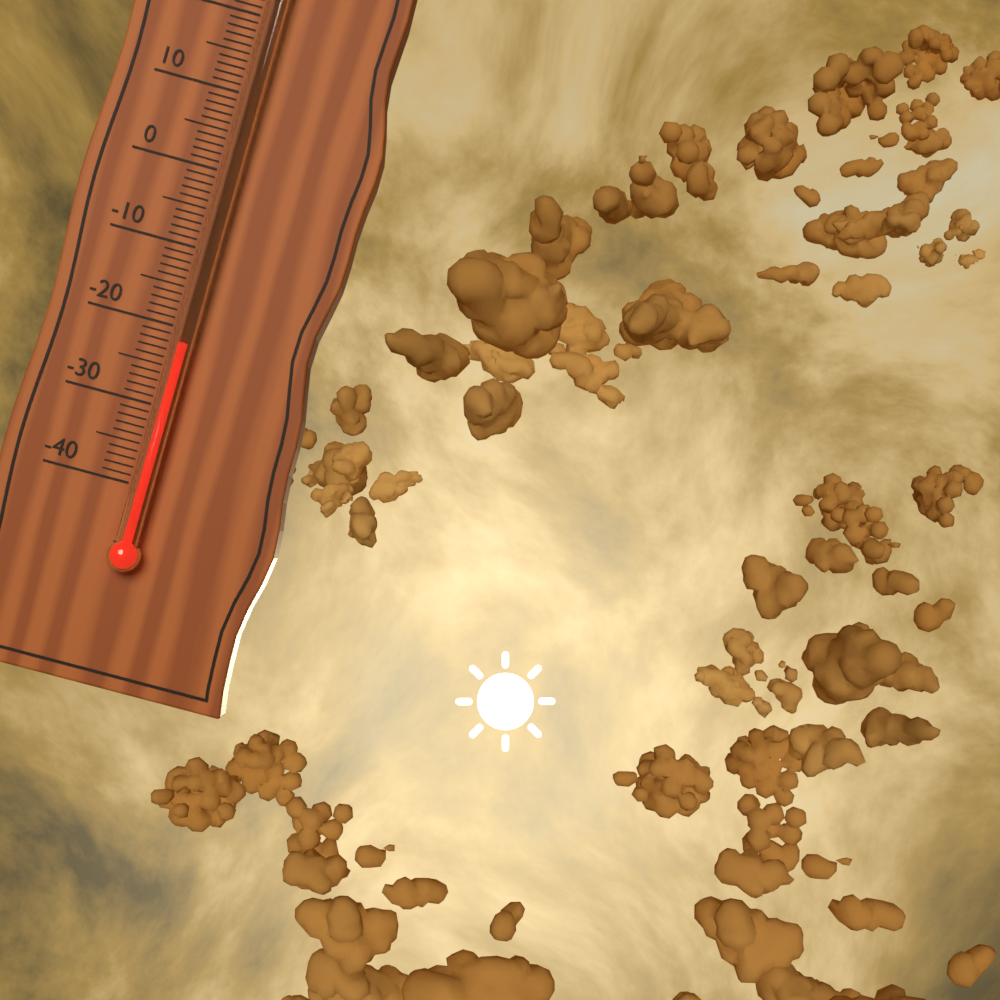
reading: -22 °C
